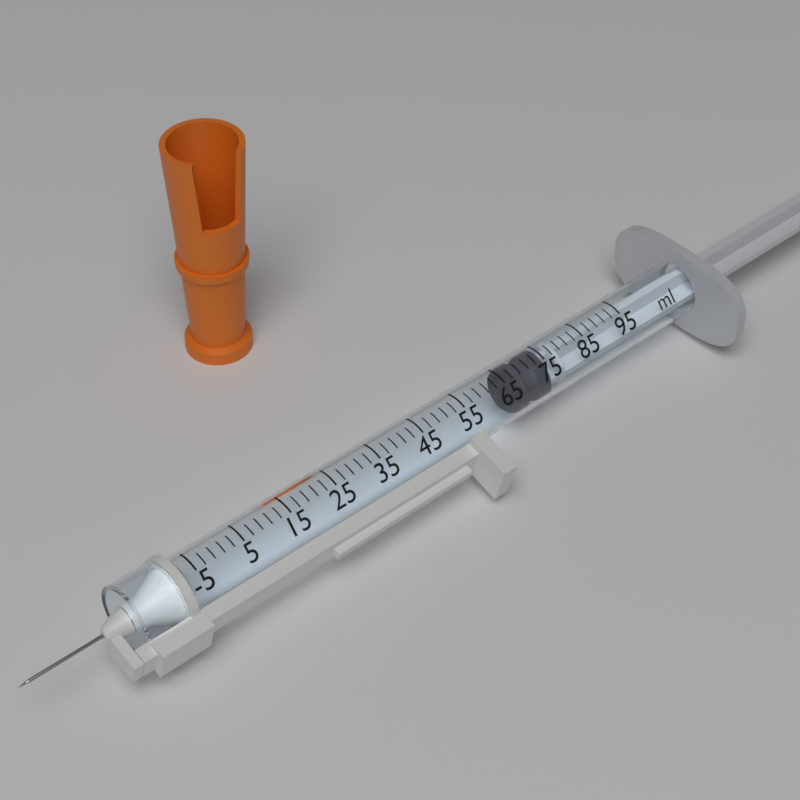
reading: 67 ml
